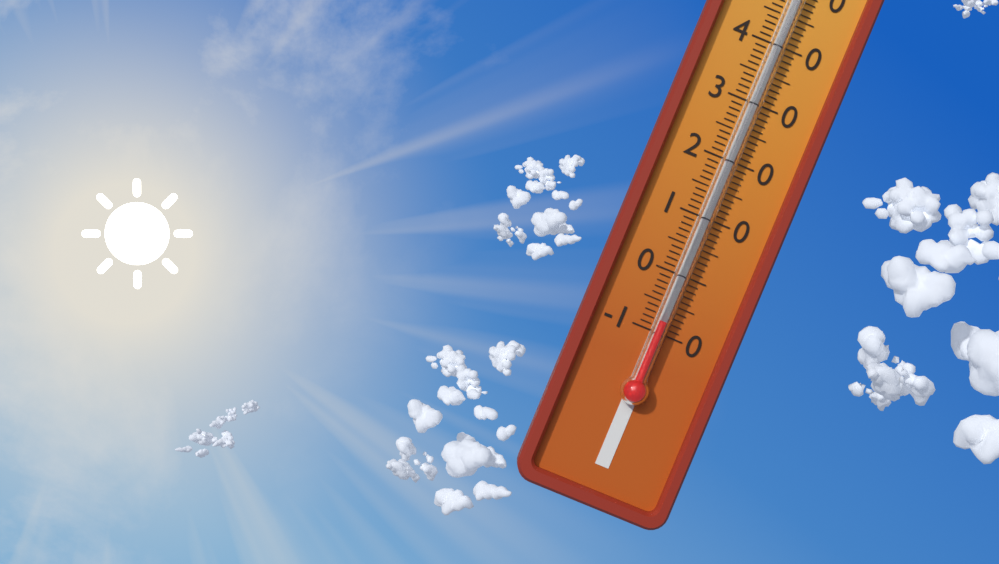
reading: -8 °C
